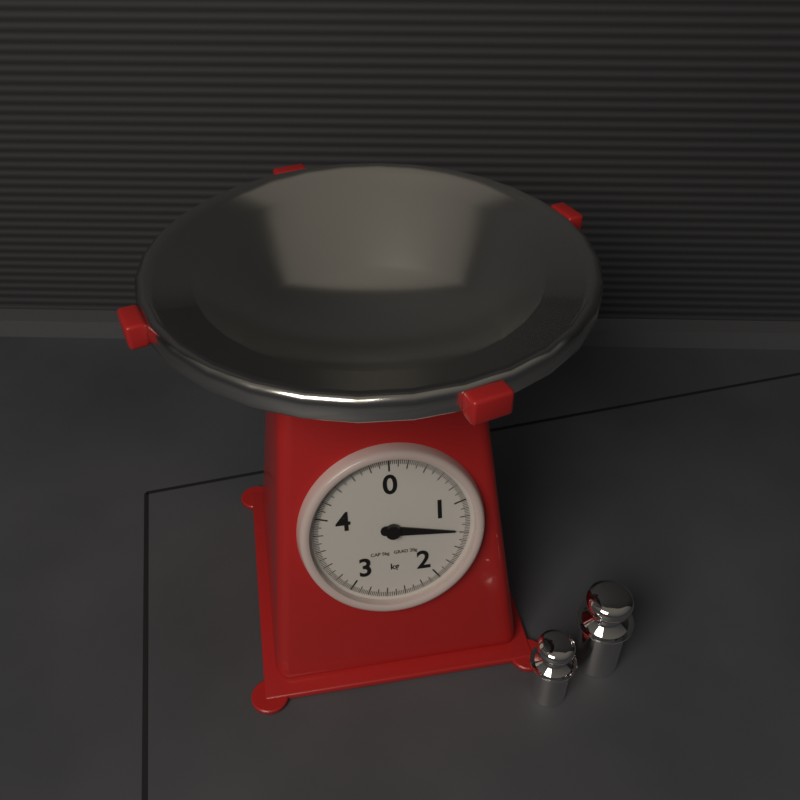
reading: 1.38 kg
